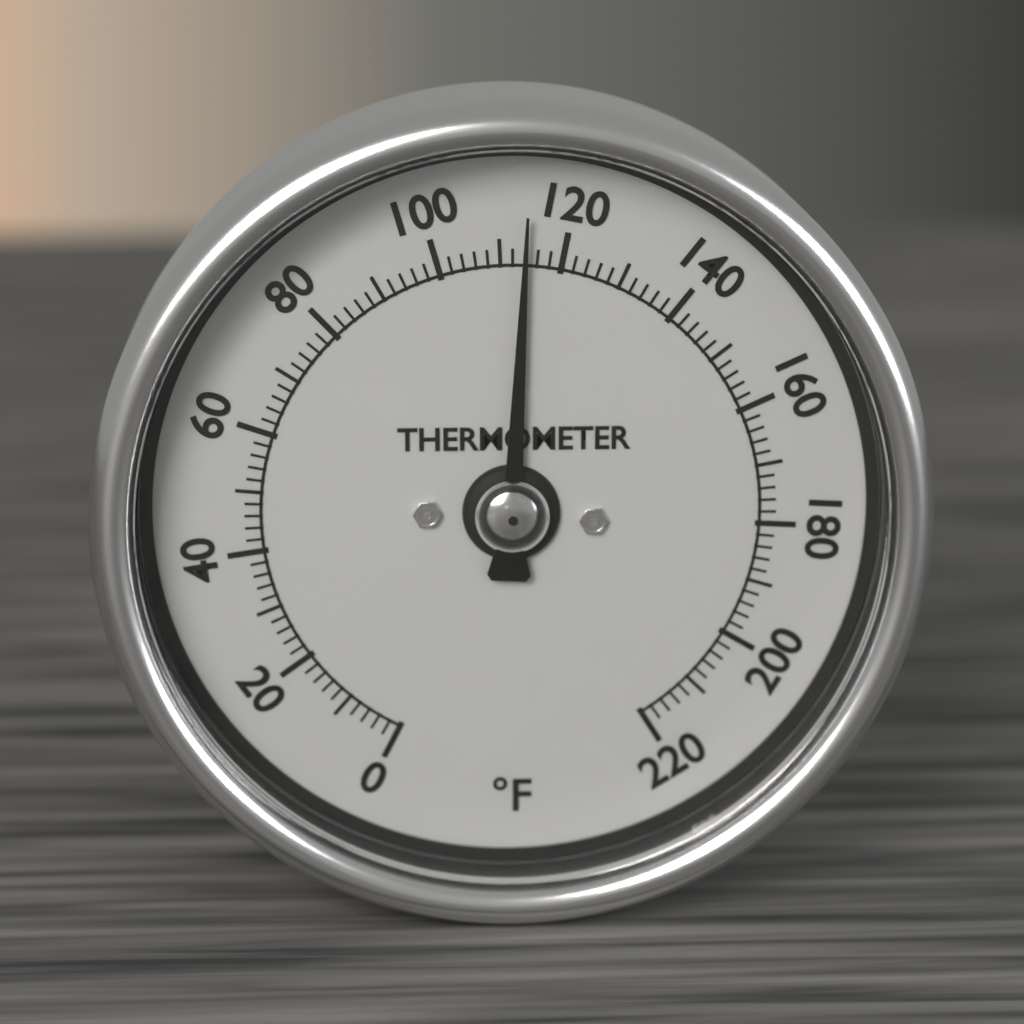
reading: 114 °F
